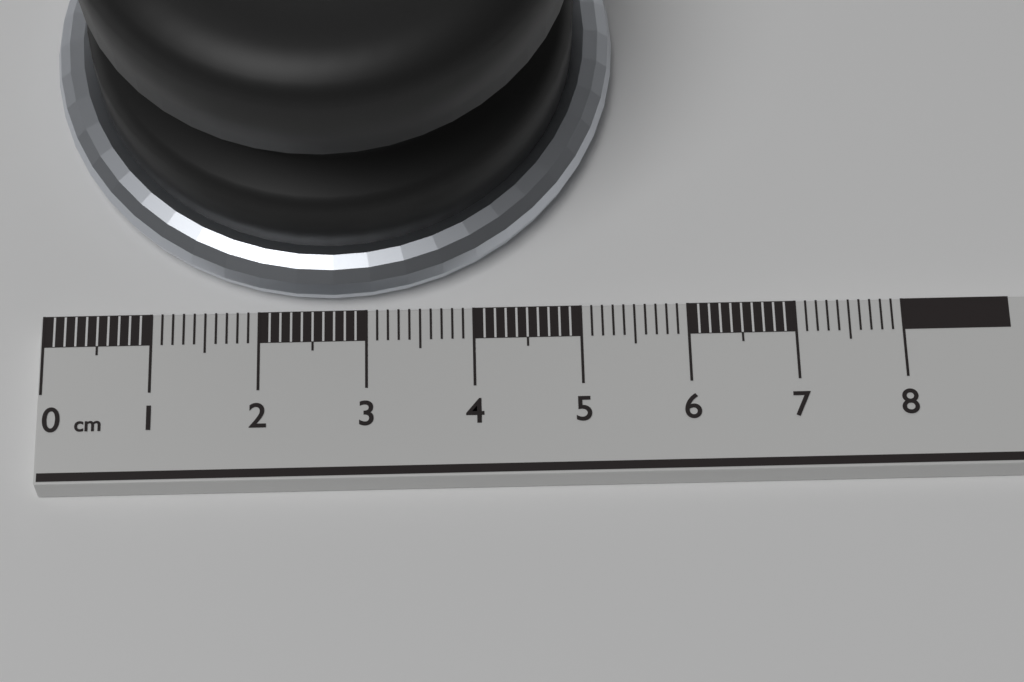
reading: 5.4 cm
